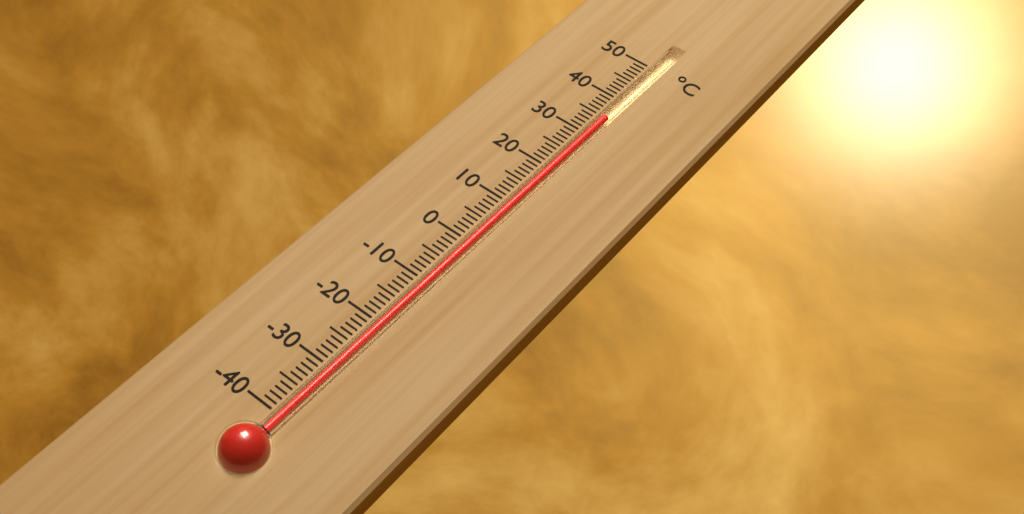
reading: 35 °C
